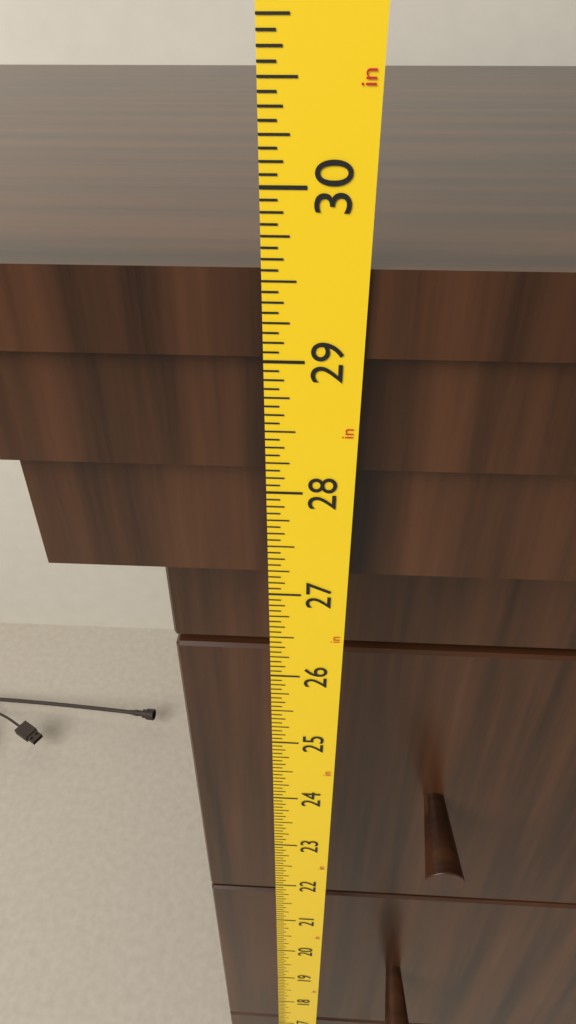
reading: 29.5625 in
